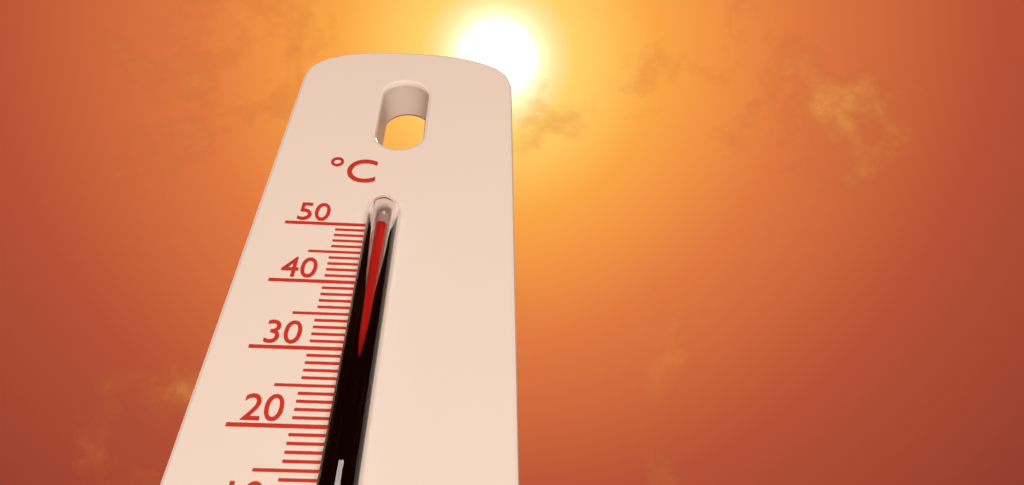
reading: 48 °C
